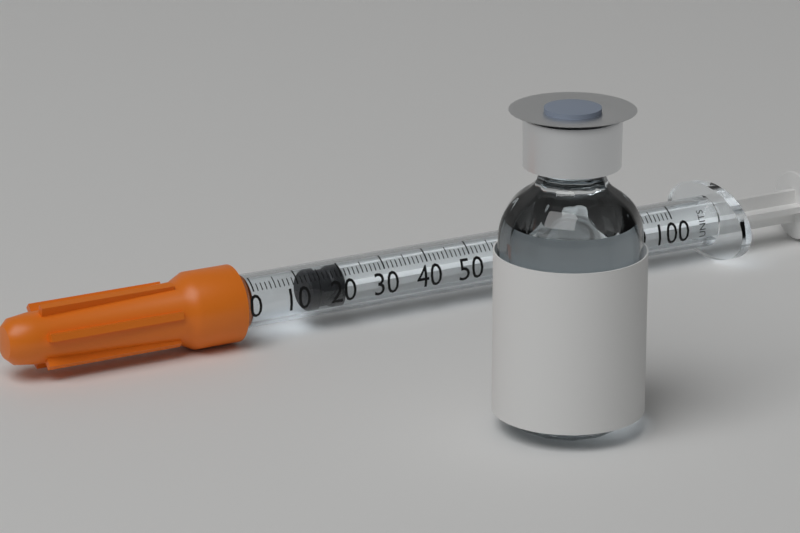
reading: 13 units
